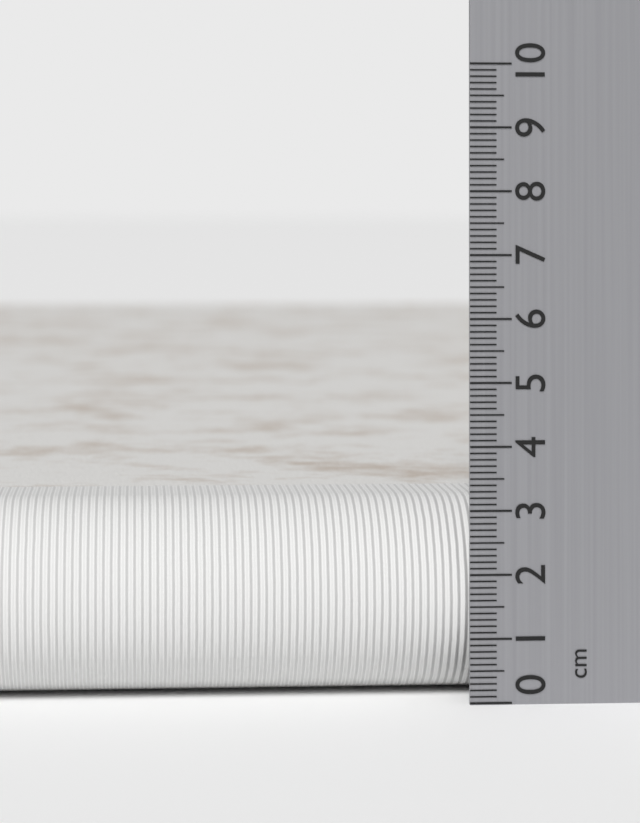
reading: 3.1 cm
